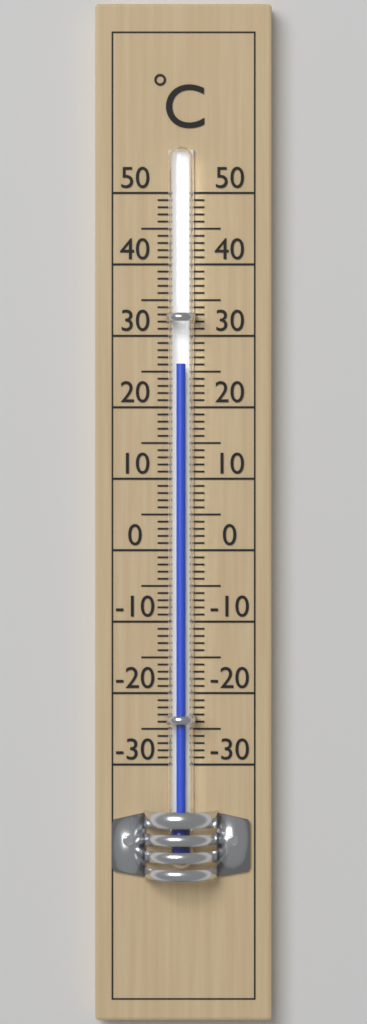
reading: 26 °C
